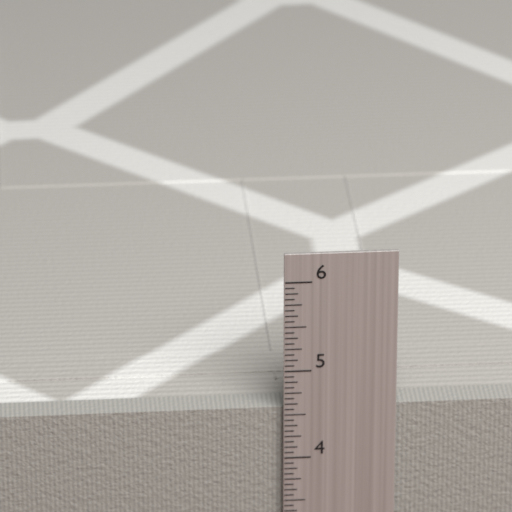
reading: 4.5625 in
